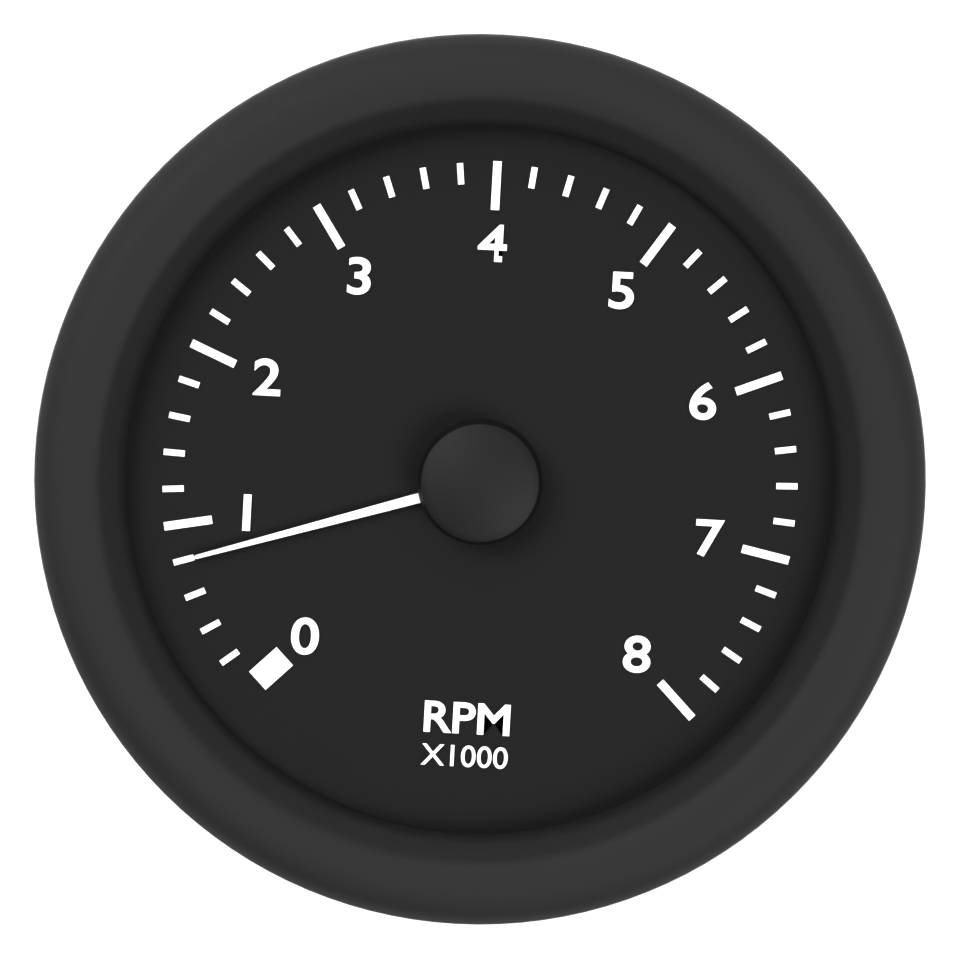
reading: 0.8 RPM x1000
